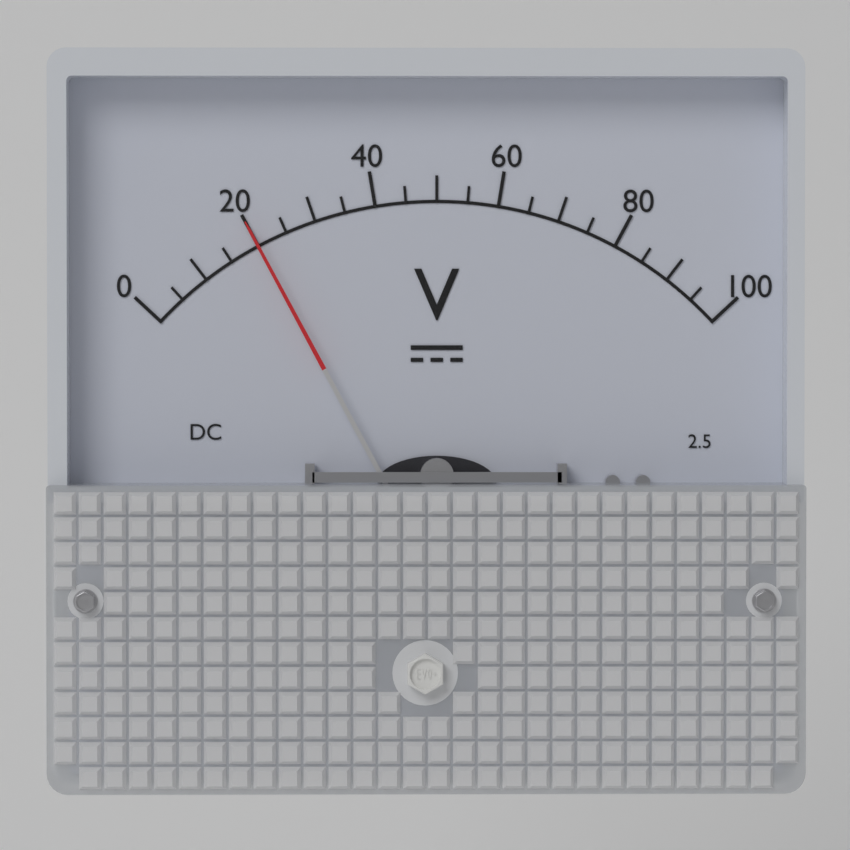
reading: 20 V
